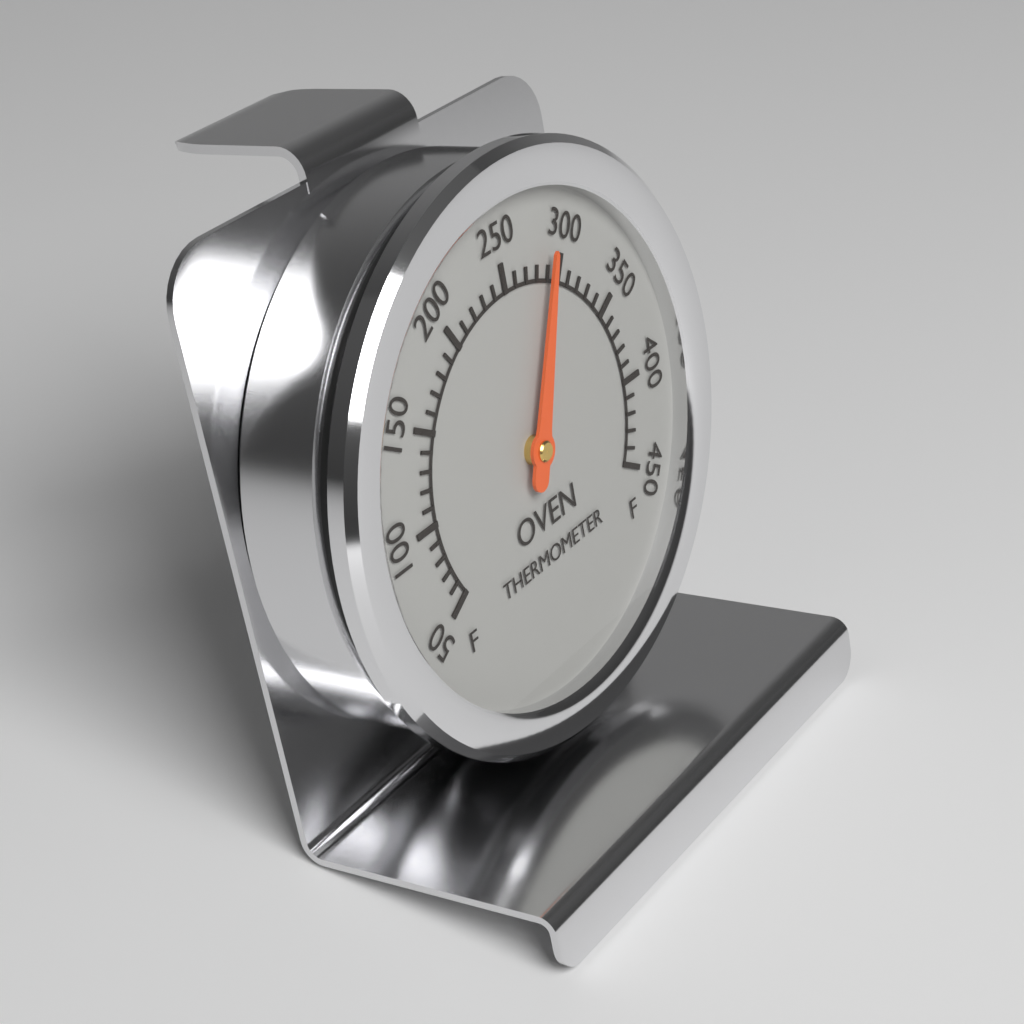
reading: 290 °F
